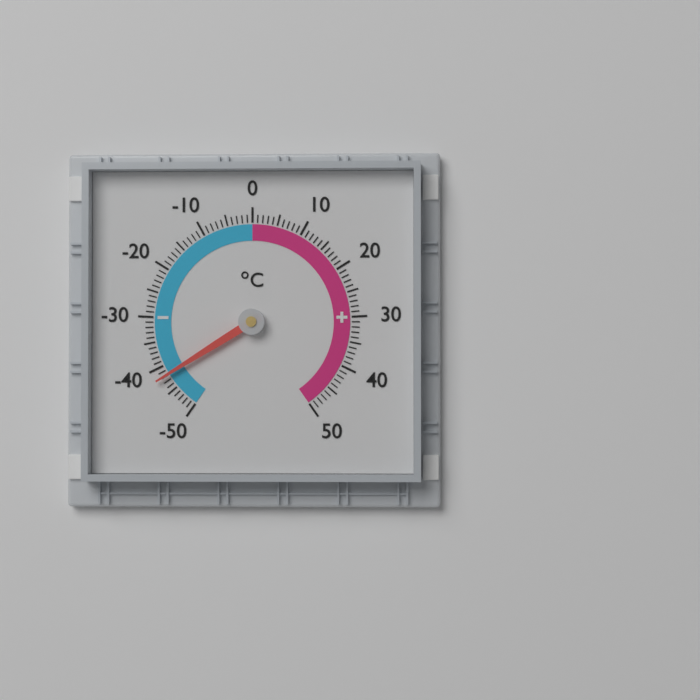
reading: -42 °C
